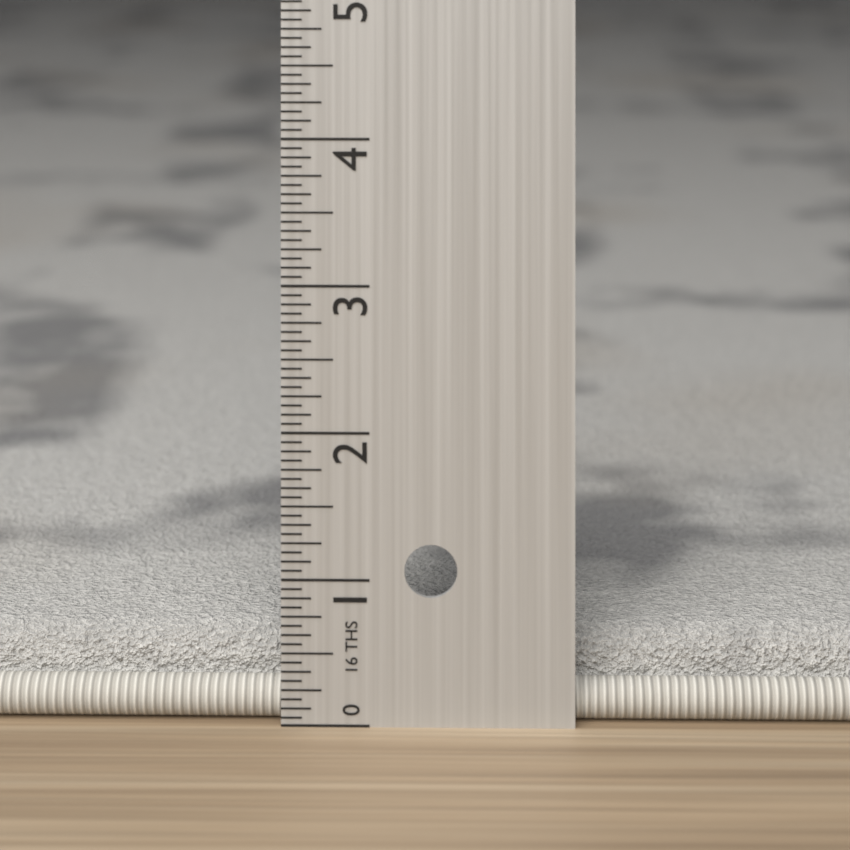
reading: 0.5625 in
